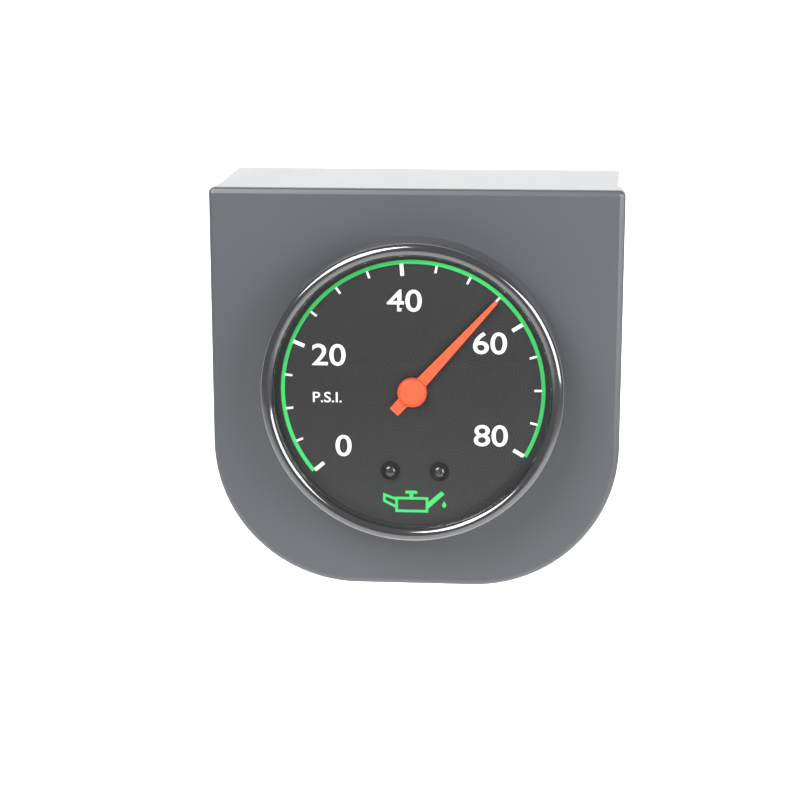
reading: 55 psi
